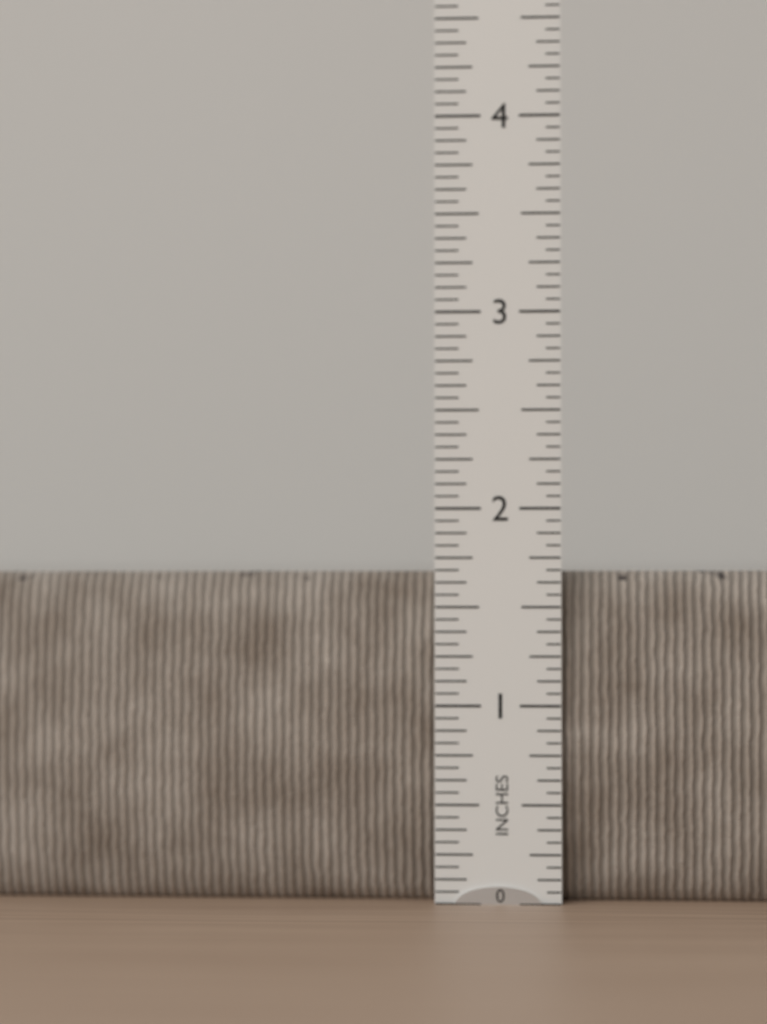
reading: 1.6875 in
